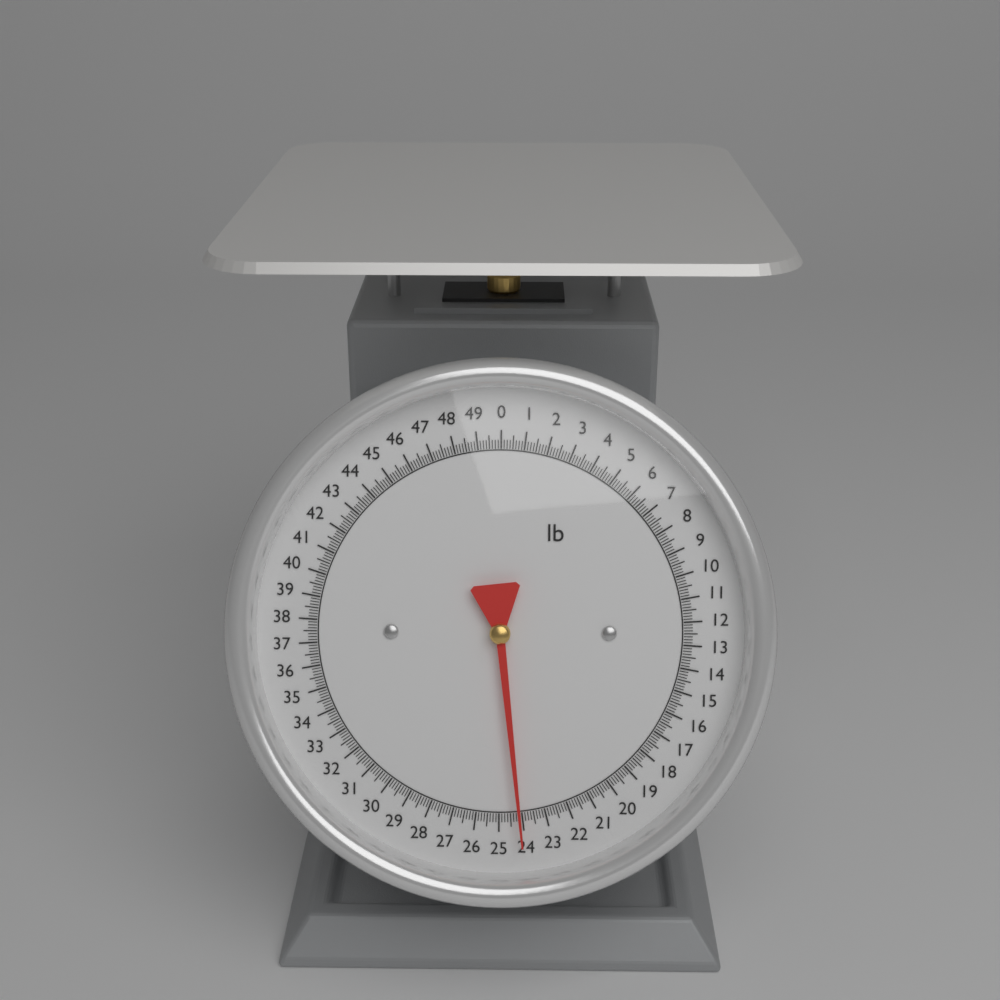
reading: 24.125 lb
